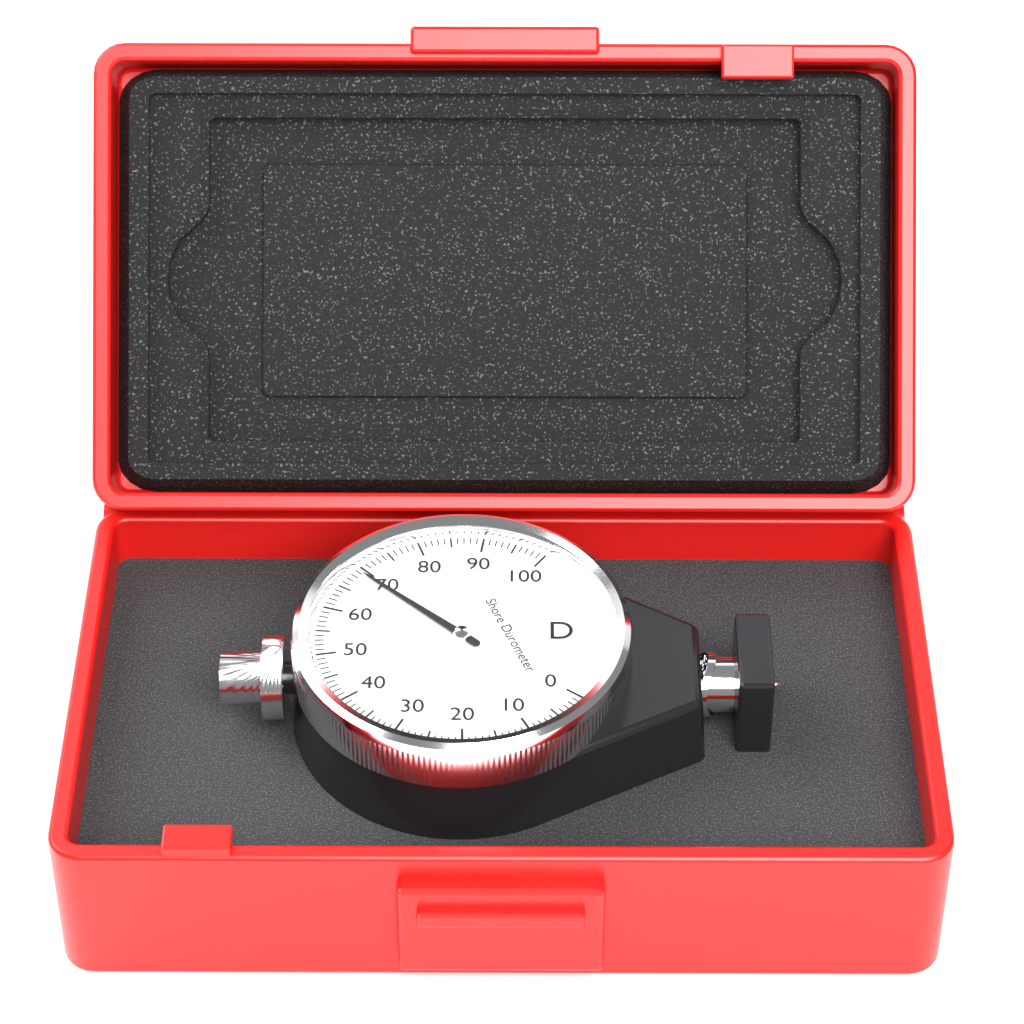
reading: 69 Shore D
